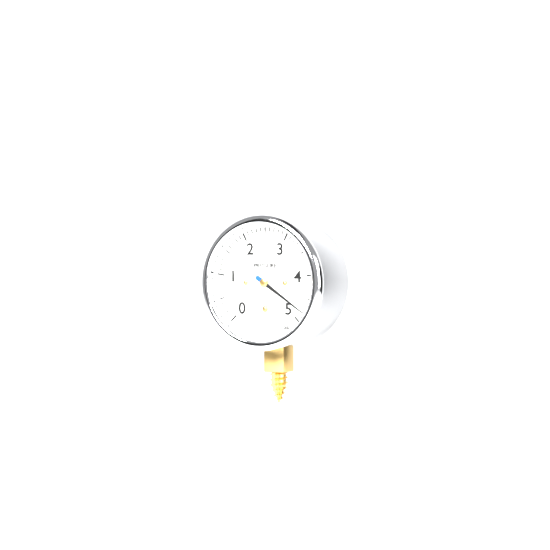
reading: 4.8 psi
